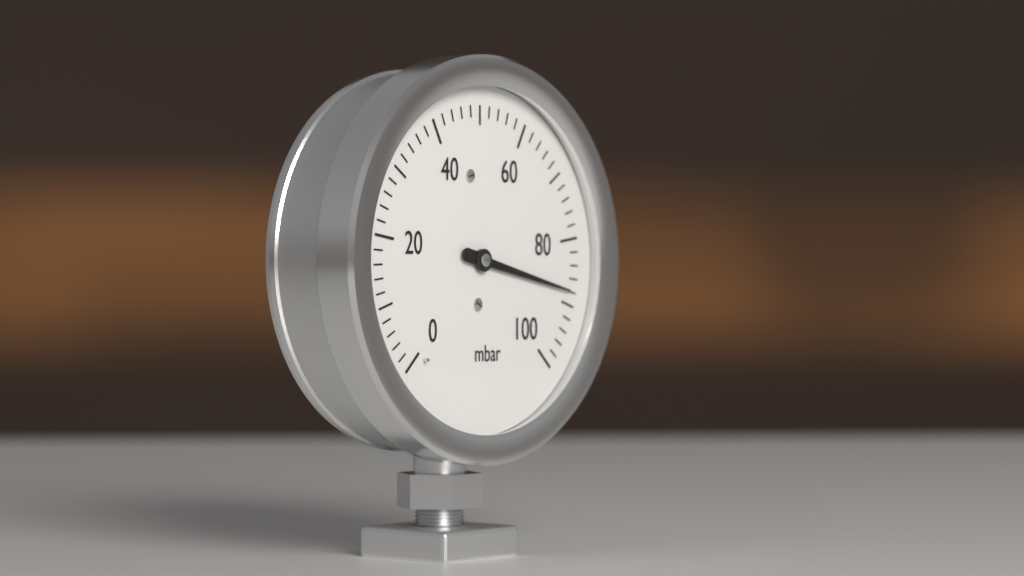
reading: 88 mbar
